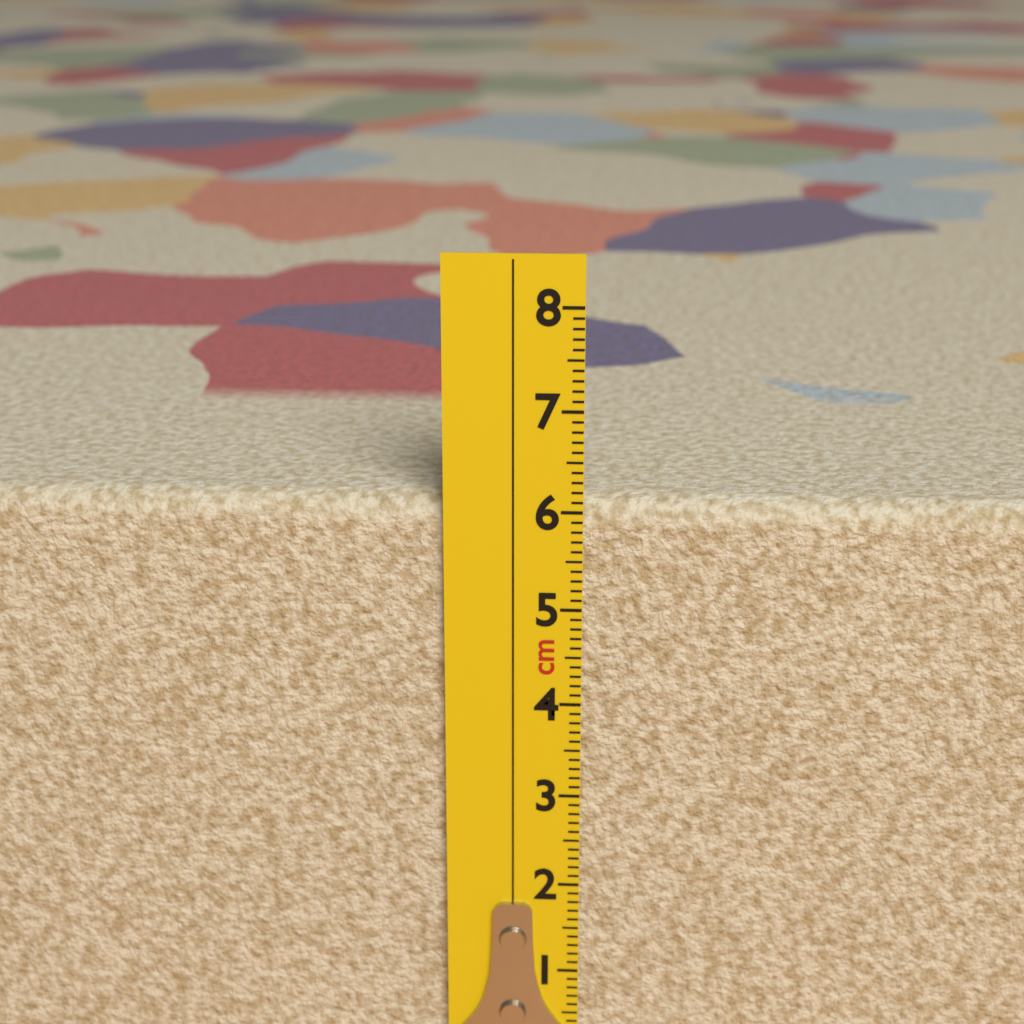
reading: 6.1 cm
